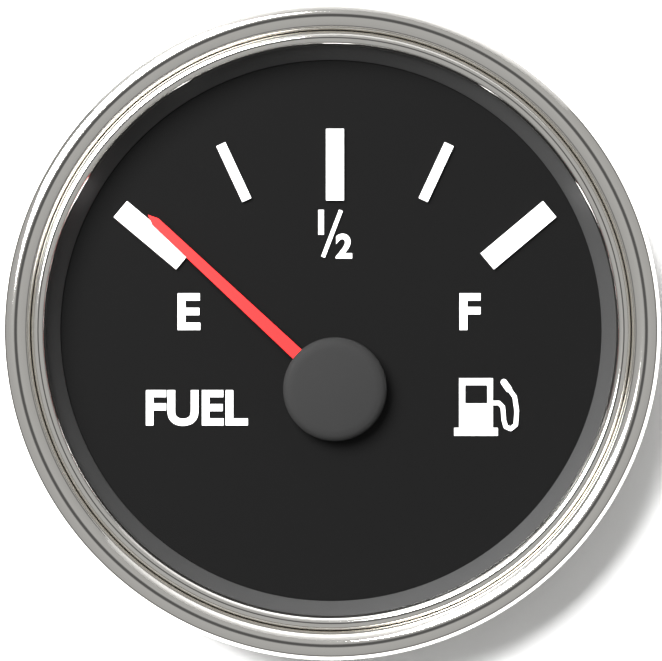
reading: 0.03 (no unit)
